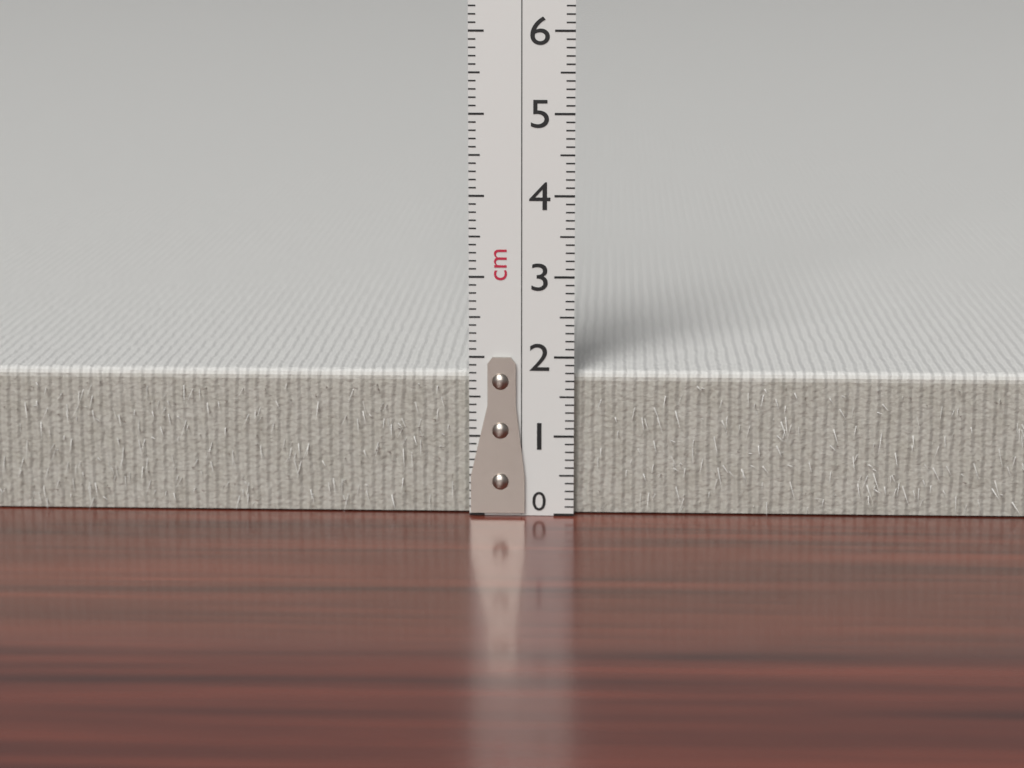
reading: 1.8 cm
